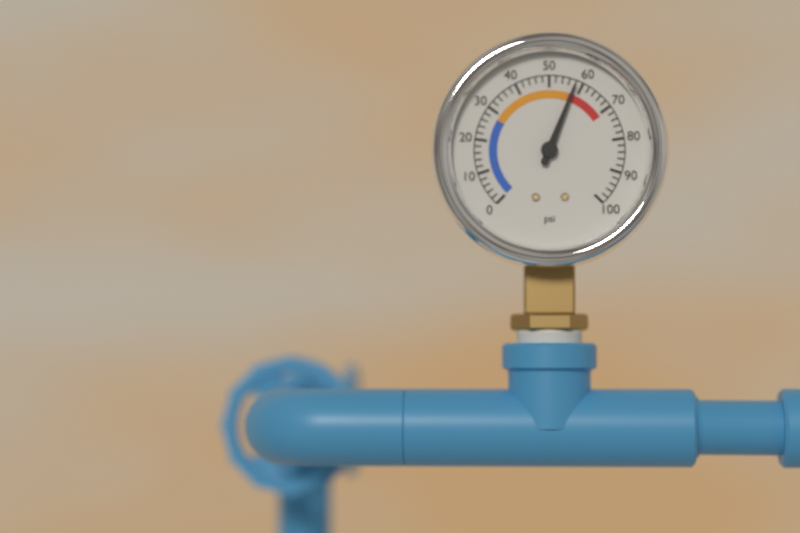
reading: 58 psi
